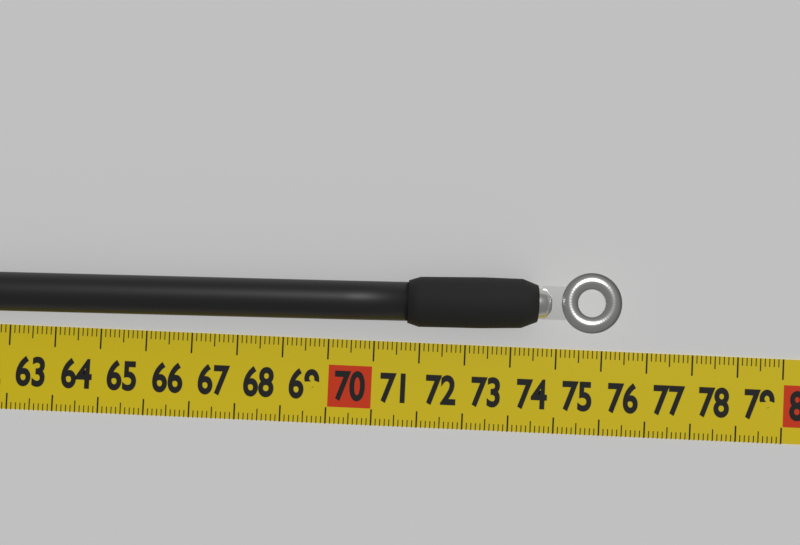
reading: 76.3 cm
